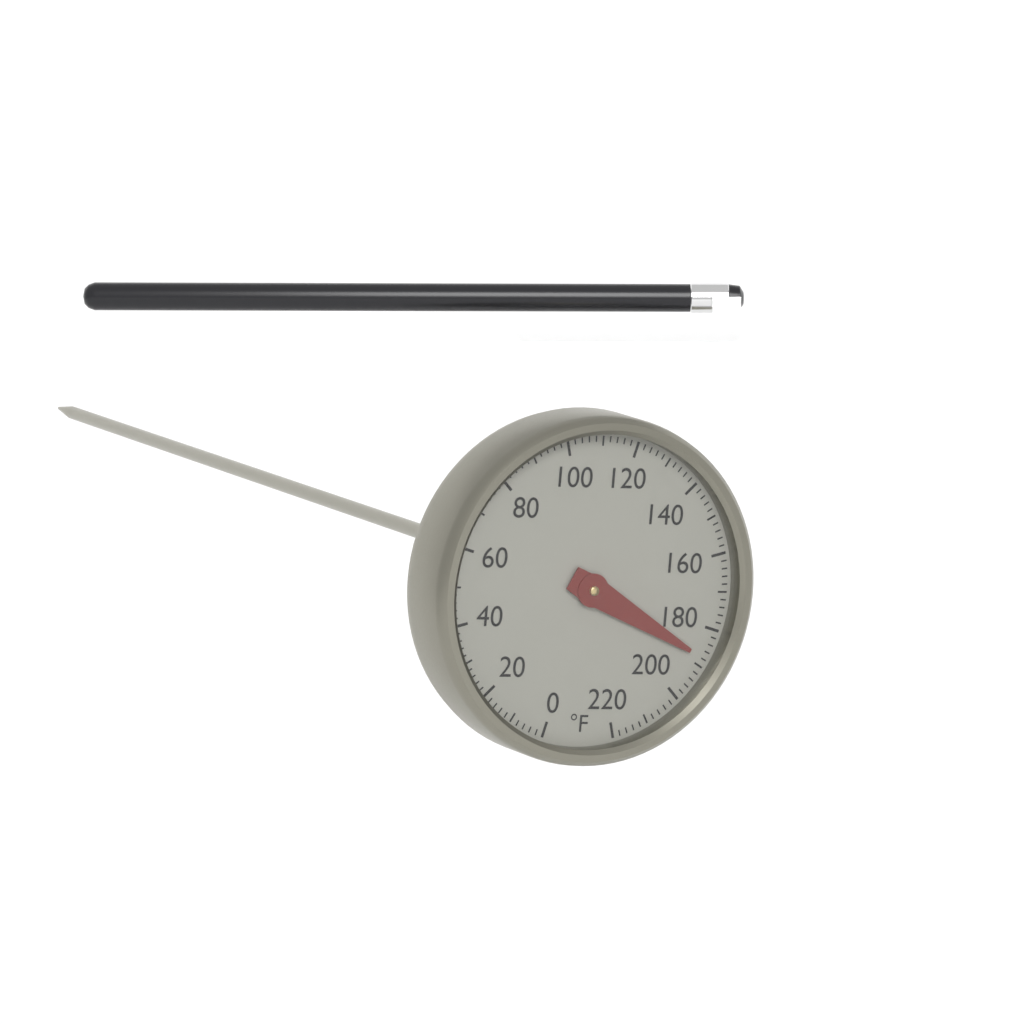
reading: 188 °F
